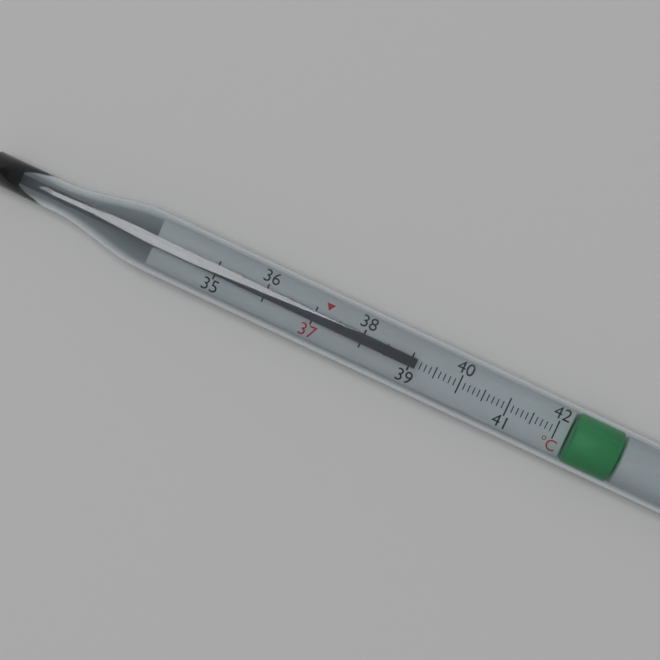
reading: 39.1 °C
